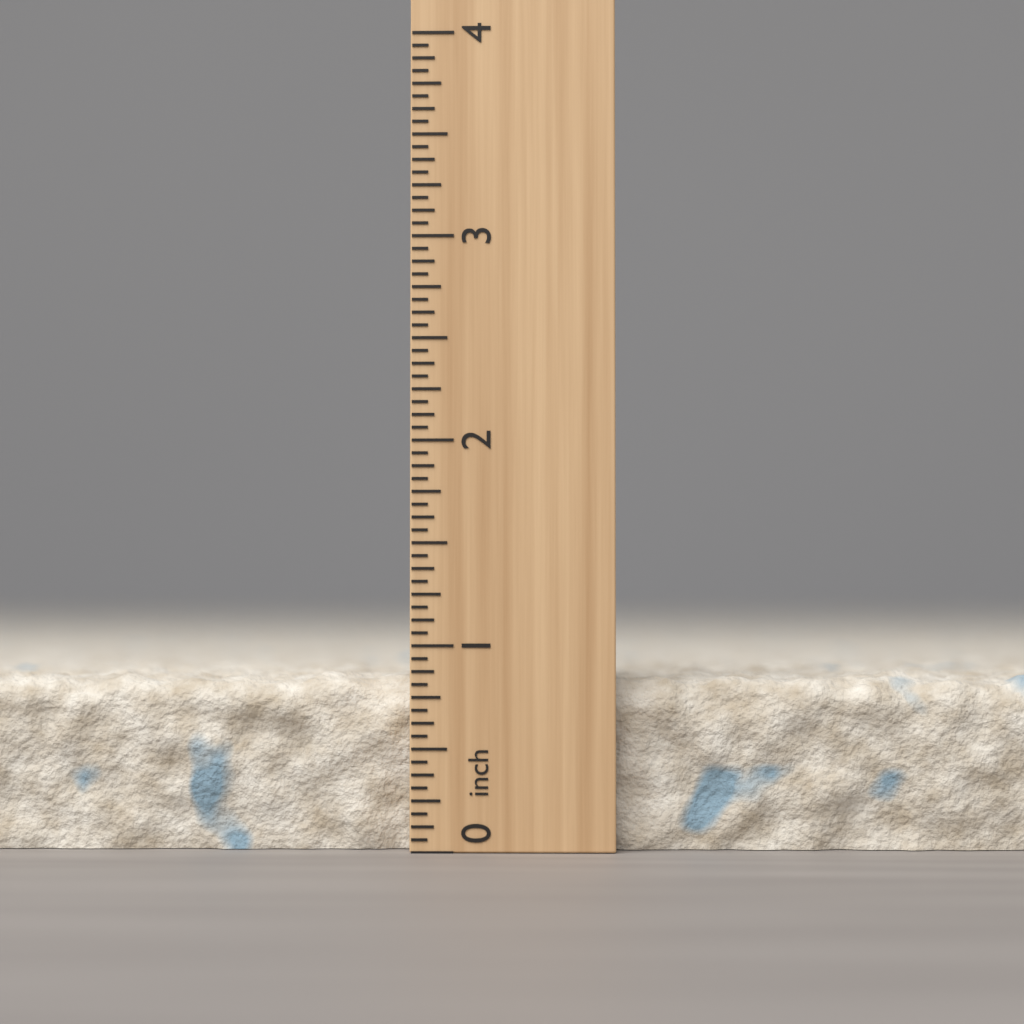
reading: 0.8750 inch
